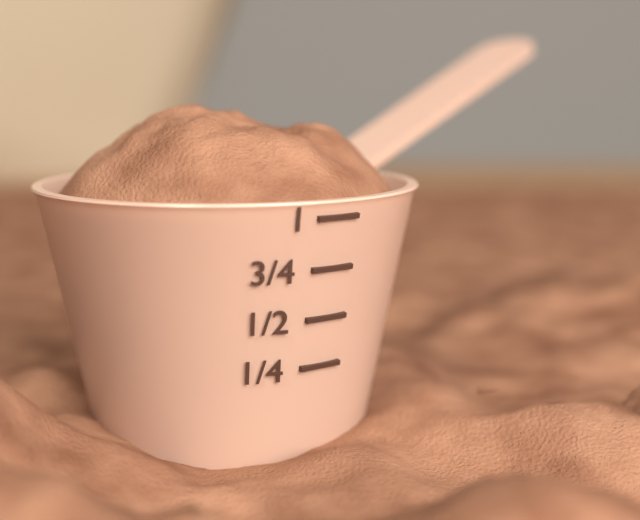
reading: 1.00 (no unit)
